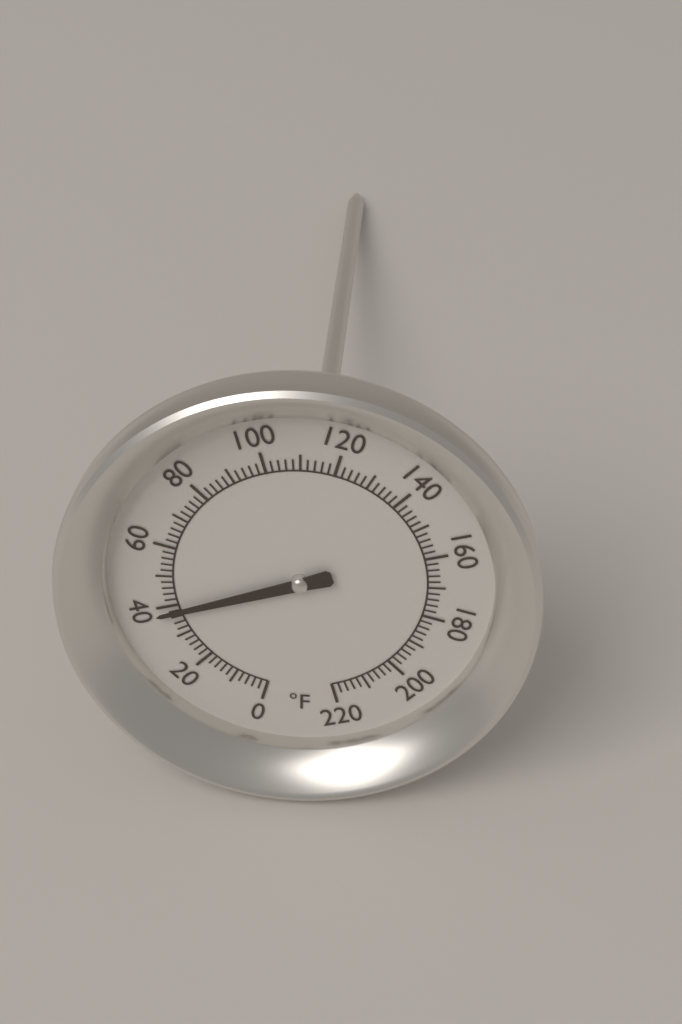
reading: 38 °F
